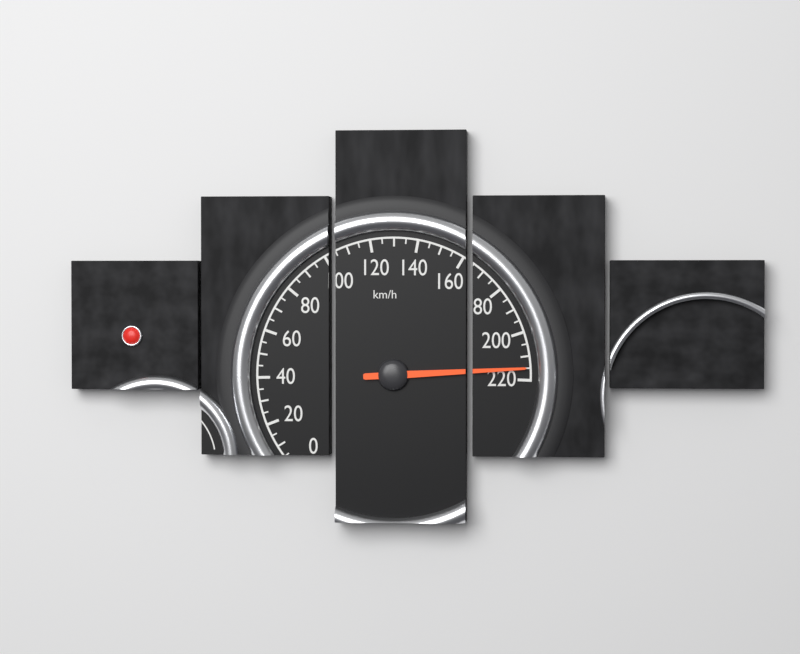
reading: 215 km/h
